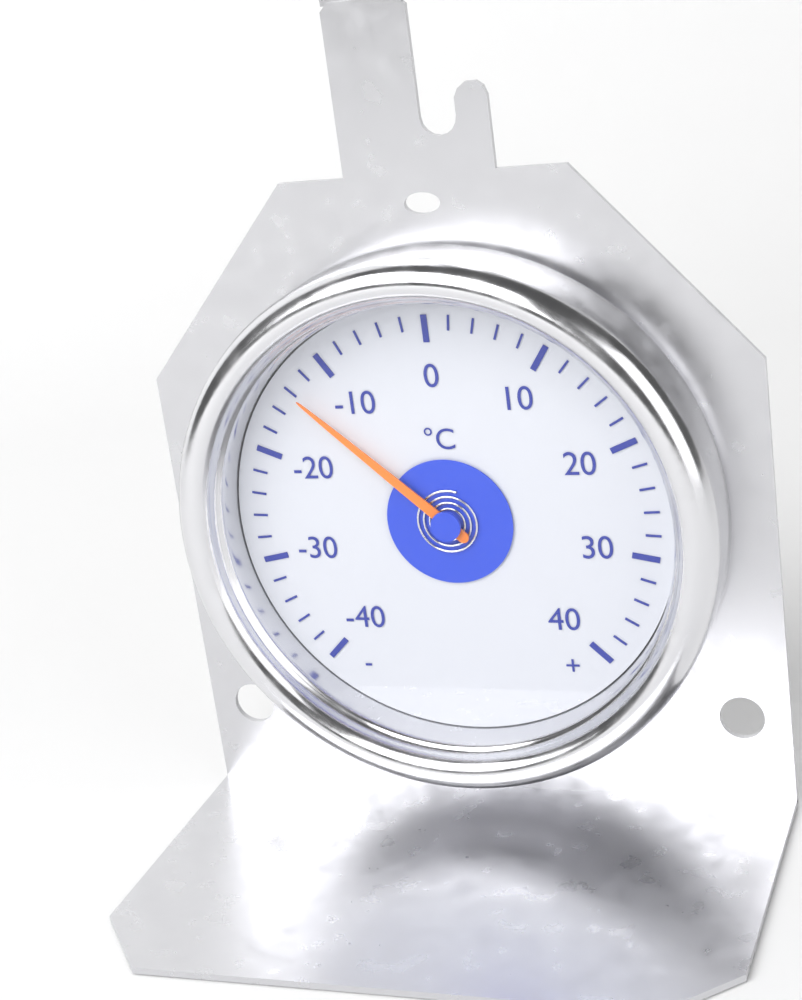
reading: -14 °C
